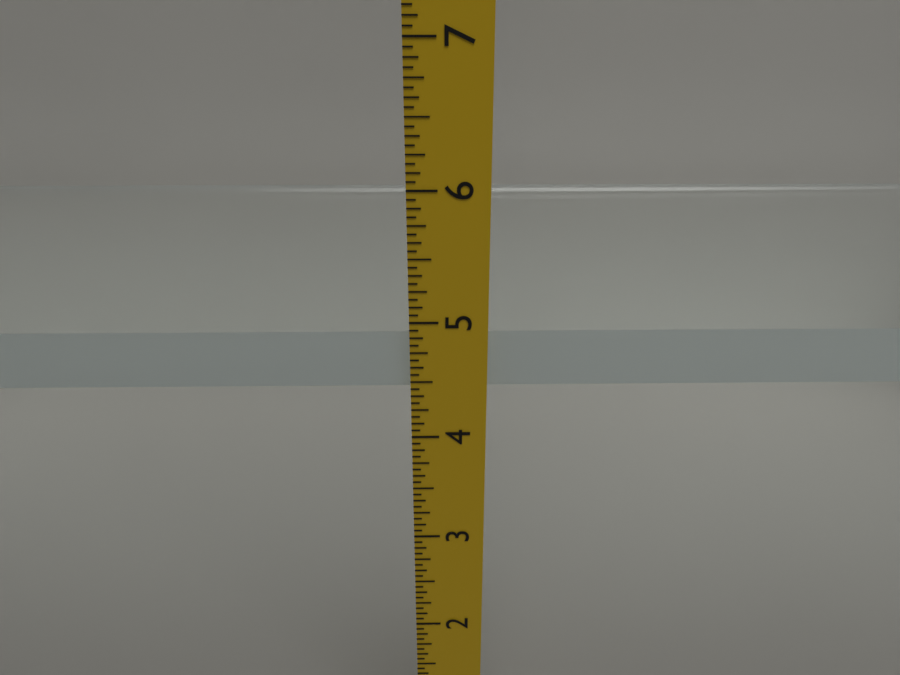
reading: 4.8750 in
